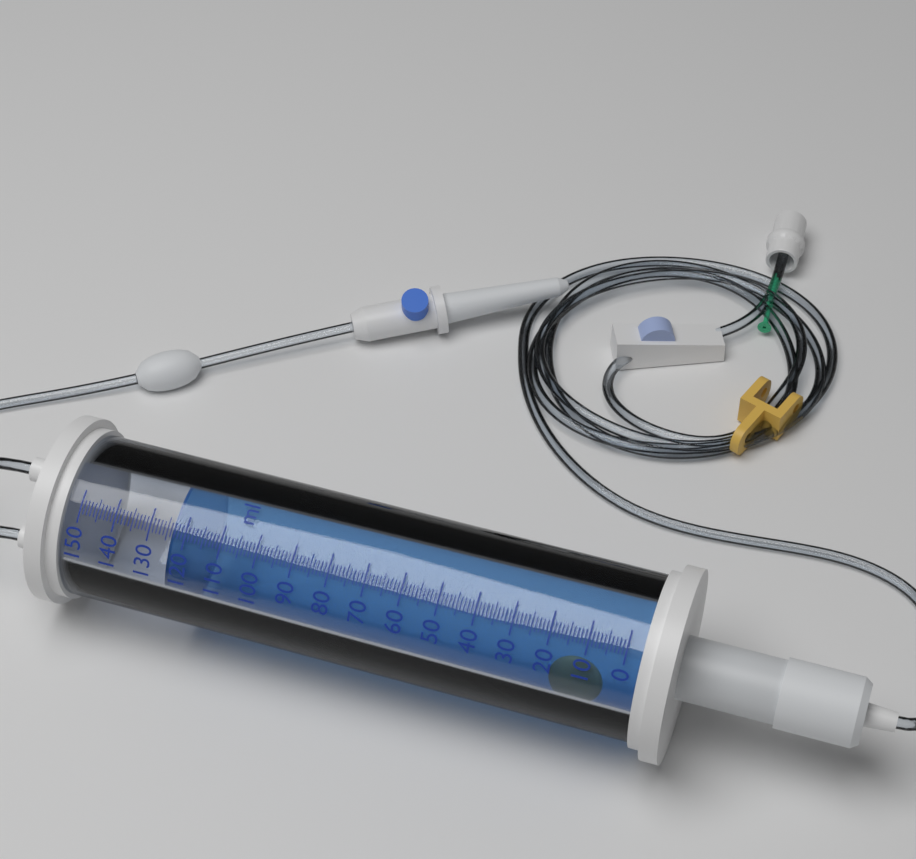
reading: 124 ml
